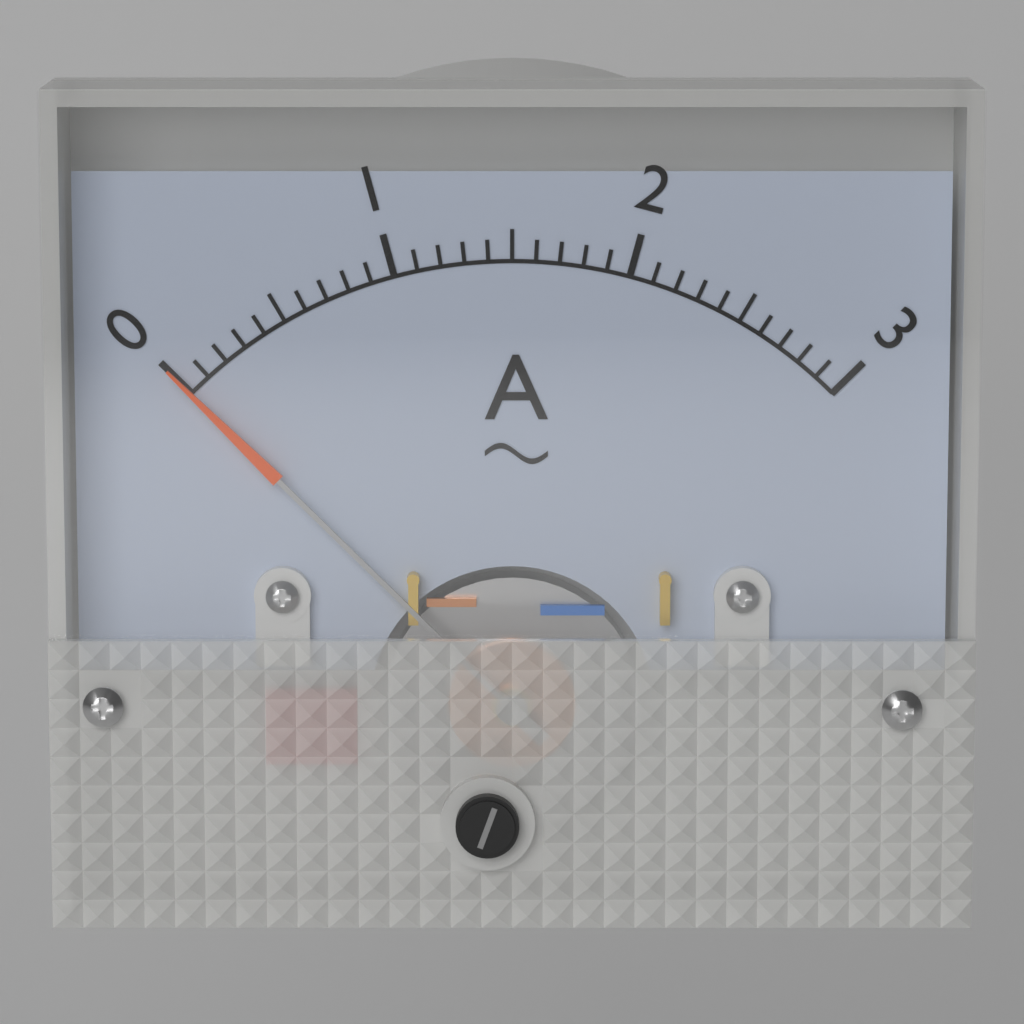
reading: 0.0 A
